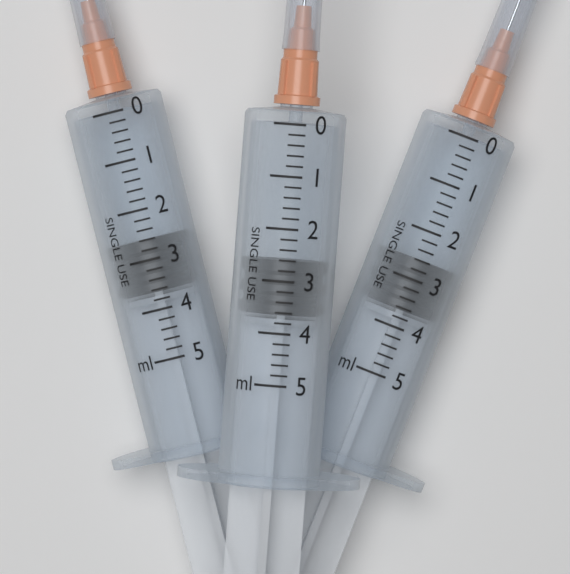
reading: 2.6 ml
